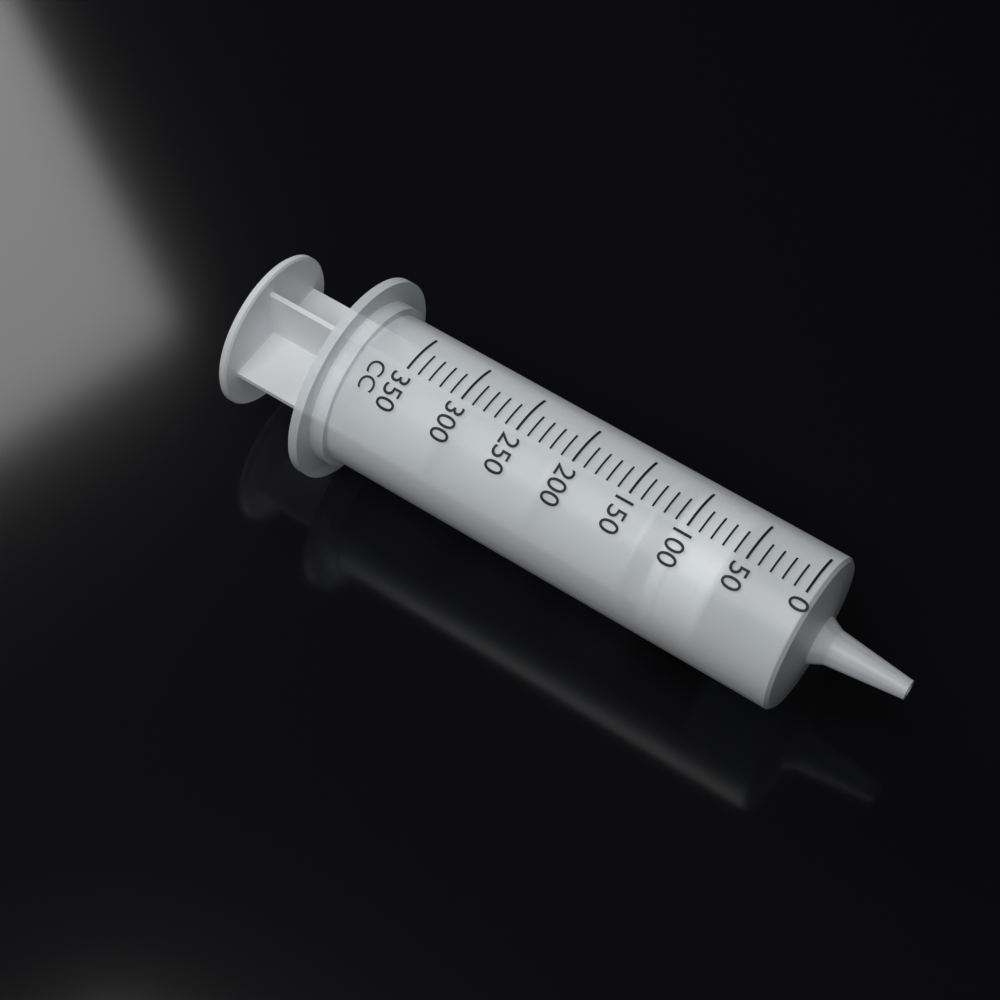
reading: 60 cc
